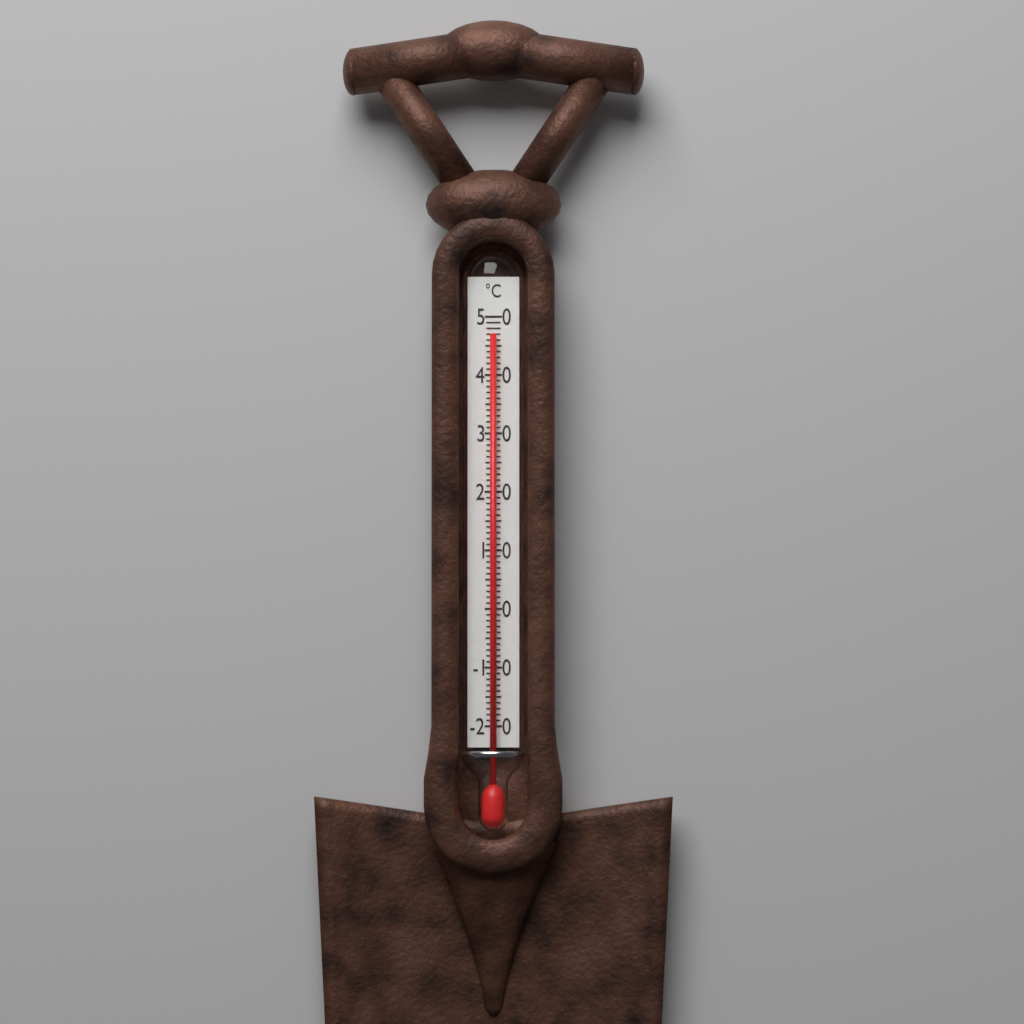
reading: 47 °C
